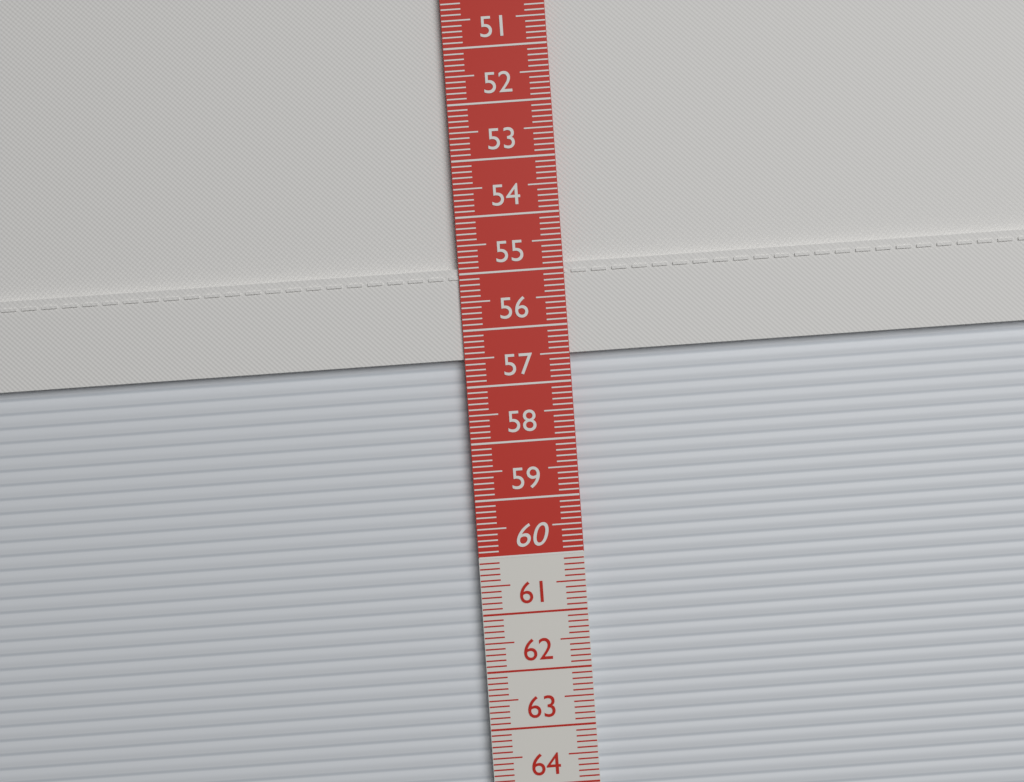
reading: 56.5 cm
